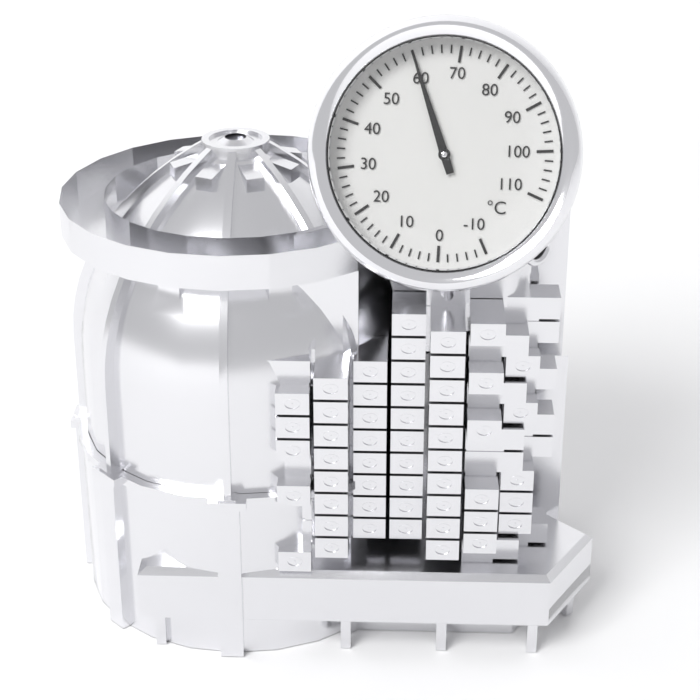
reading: 60 °C
